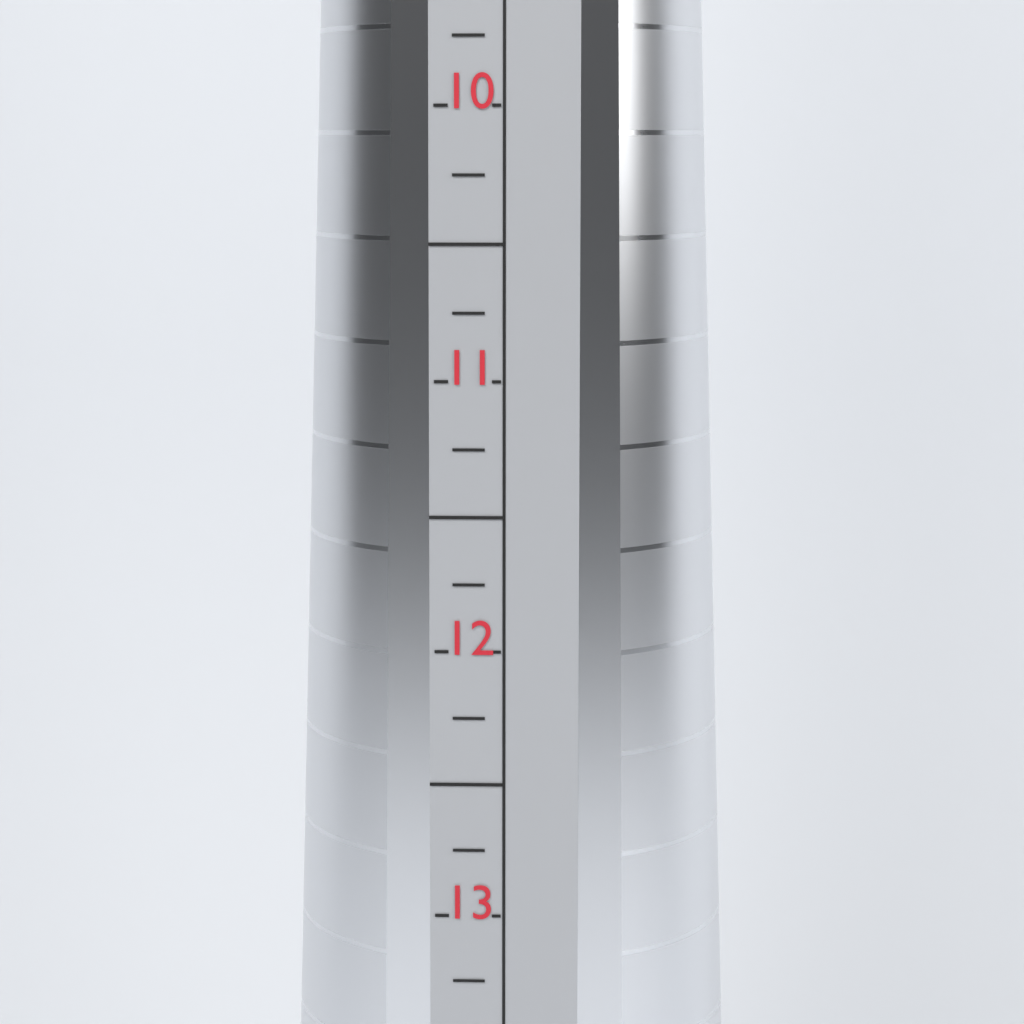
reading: 11.50 (no unit)
